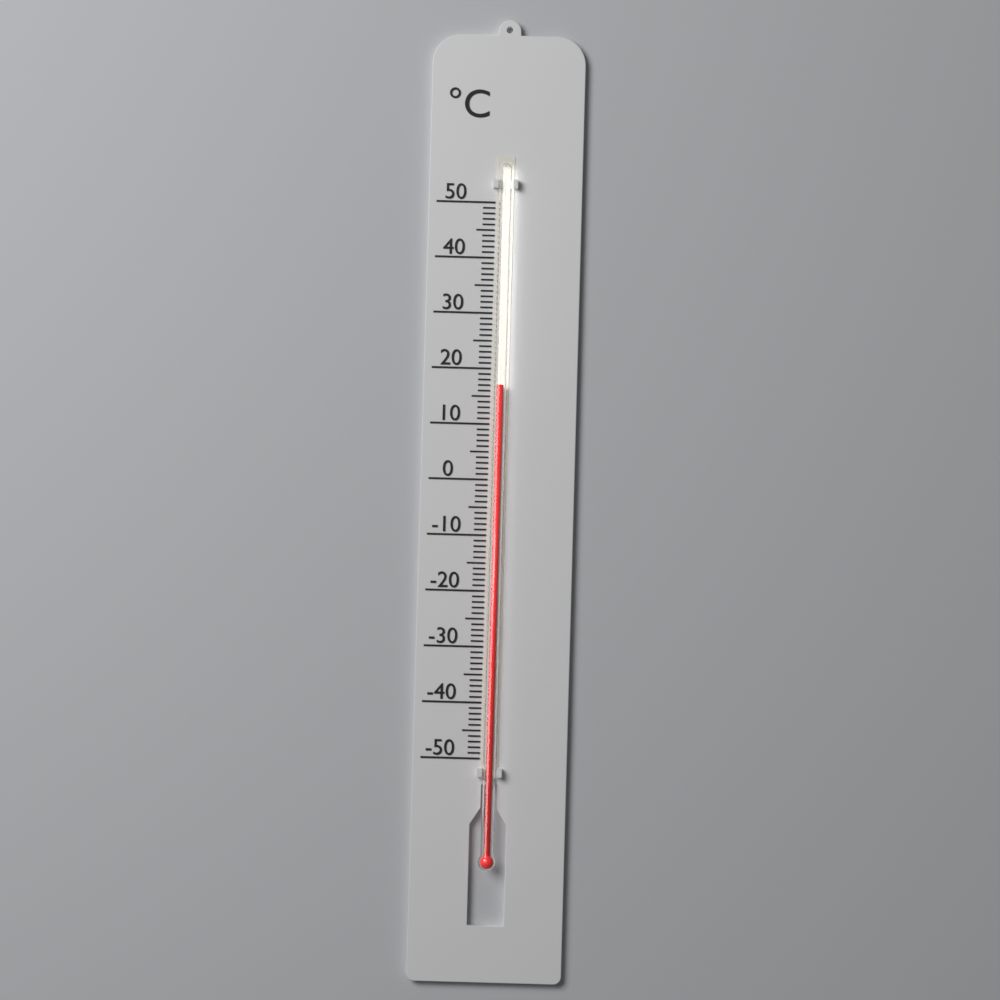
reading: 17 °C
